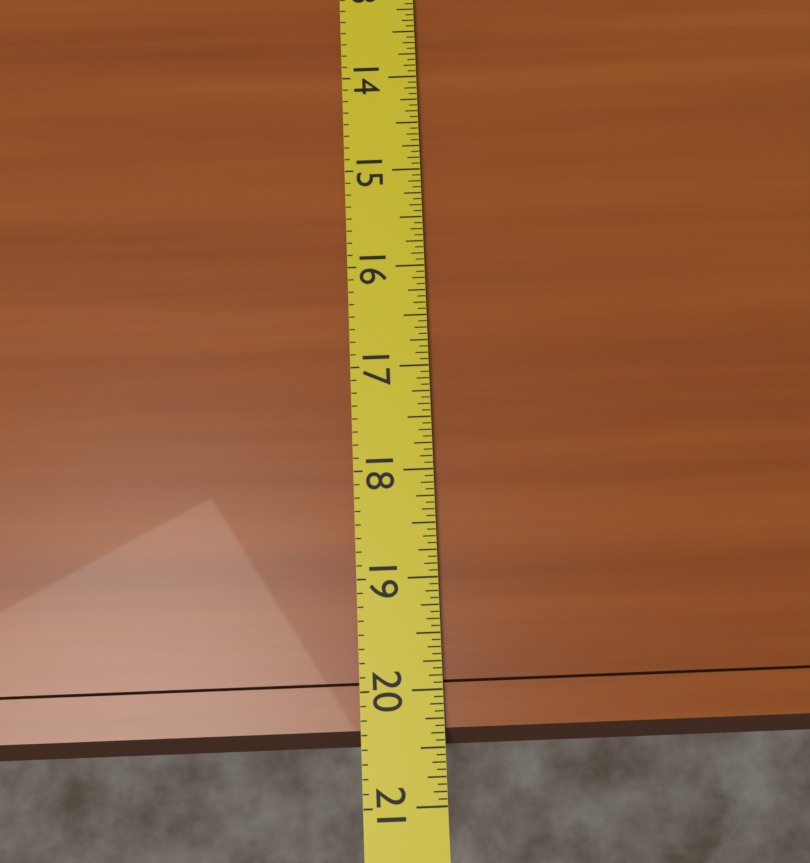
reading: 20.5000 (no unit)
